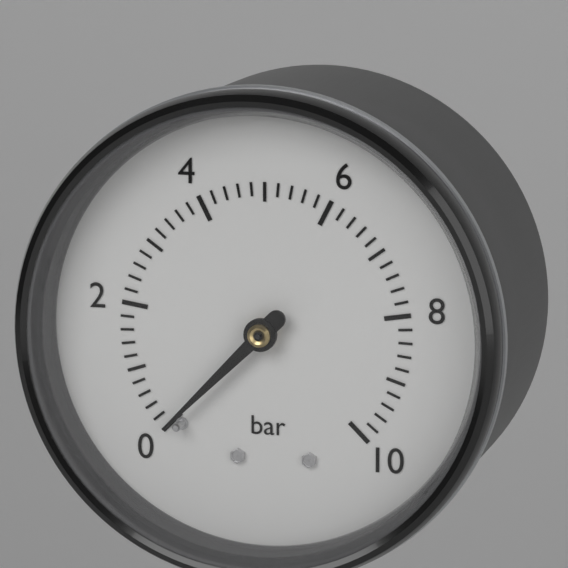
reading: 0.0 bar
